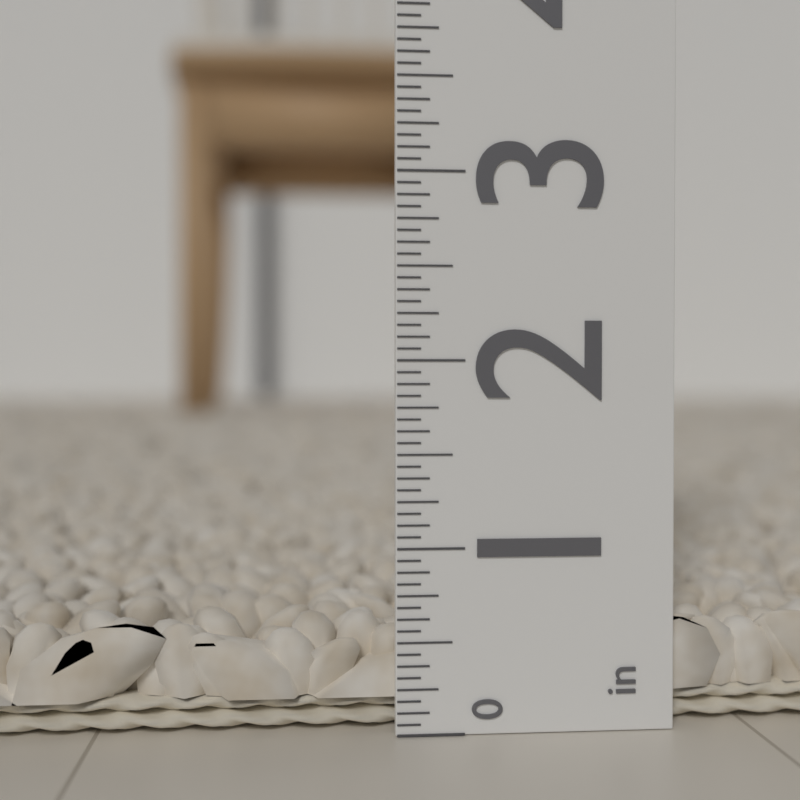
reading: 0.6250 in
